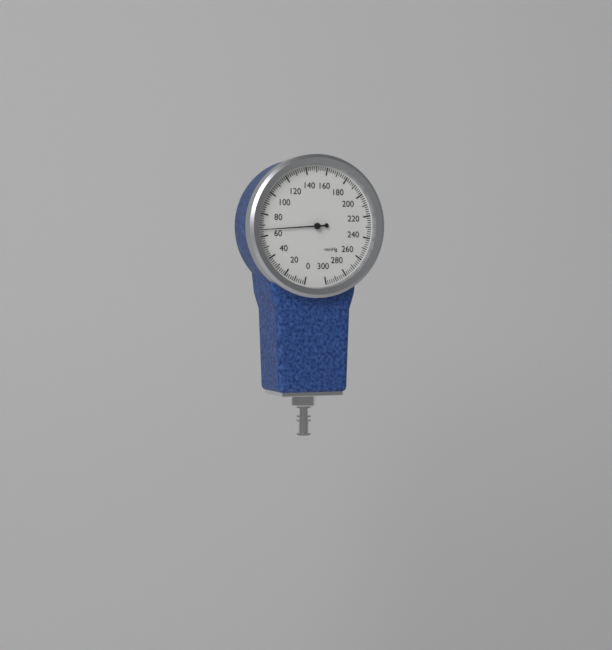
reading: 66 mmHg
